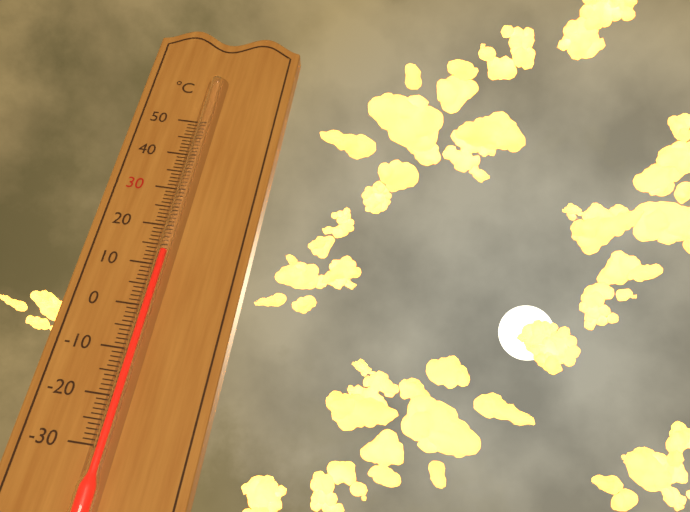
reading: 13 °C
